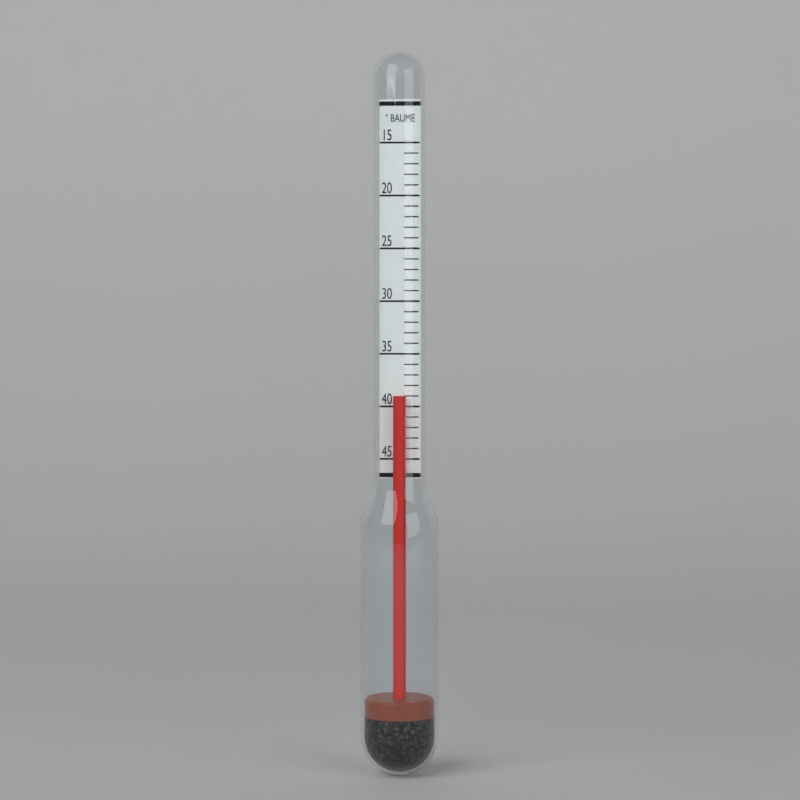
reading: 39 °Baumé
